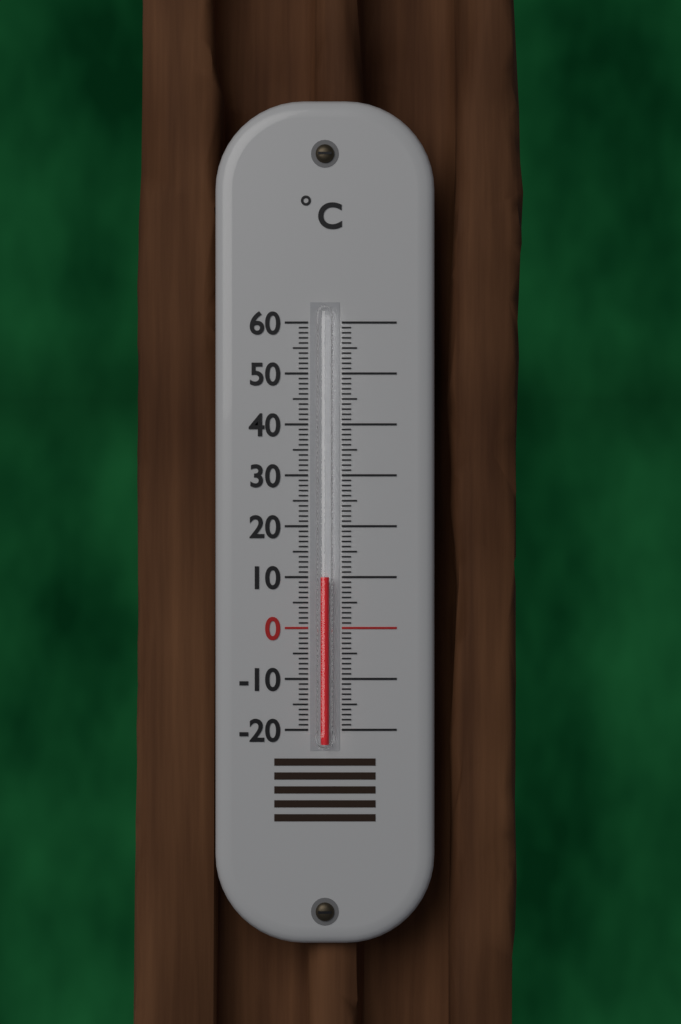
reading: 10 °C
